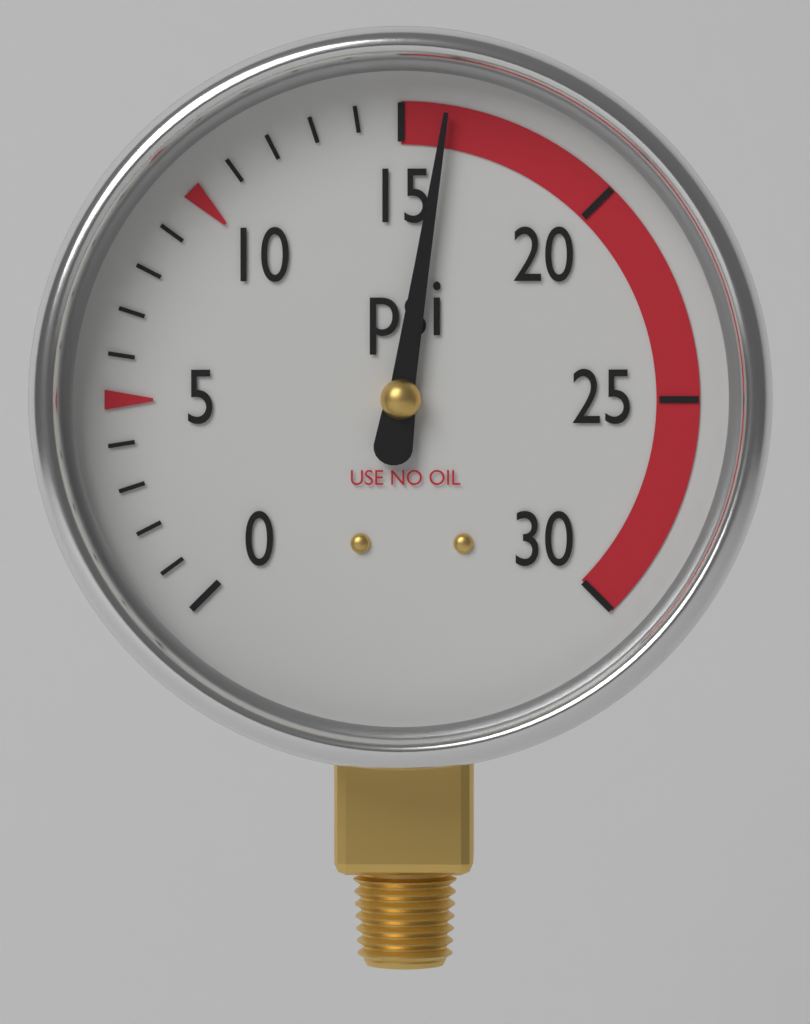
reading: 16 psi
